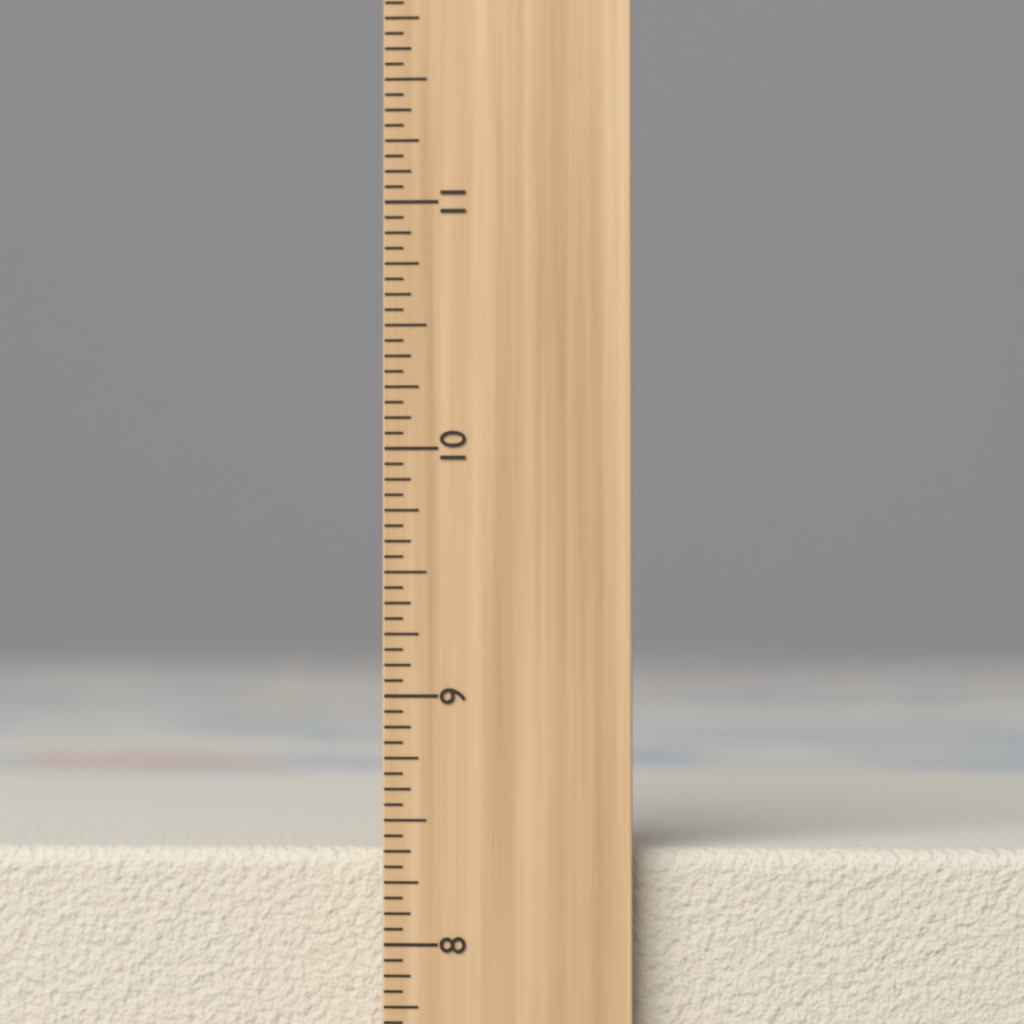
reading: 8.3750 inch
